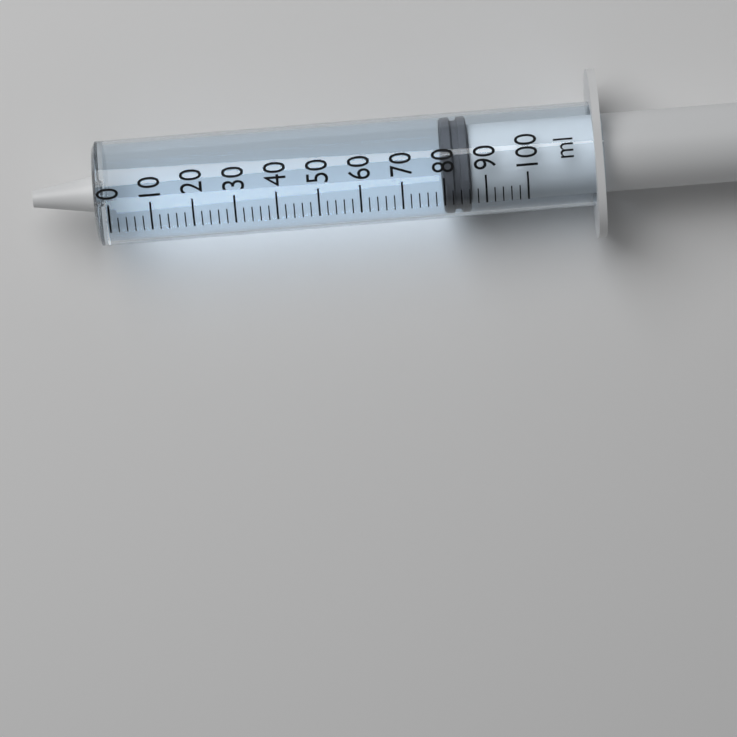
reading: 80 ml
